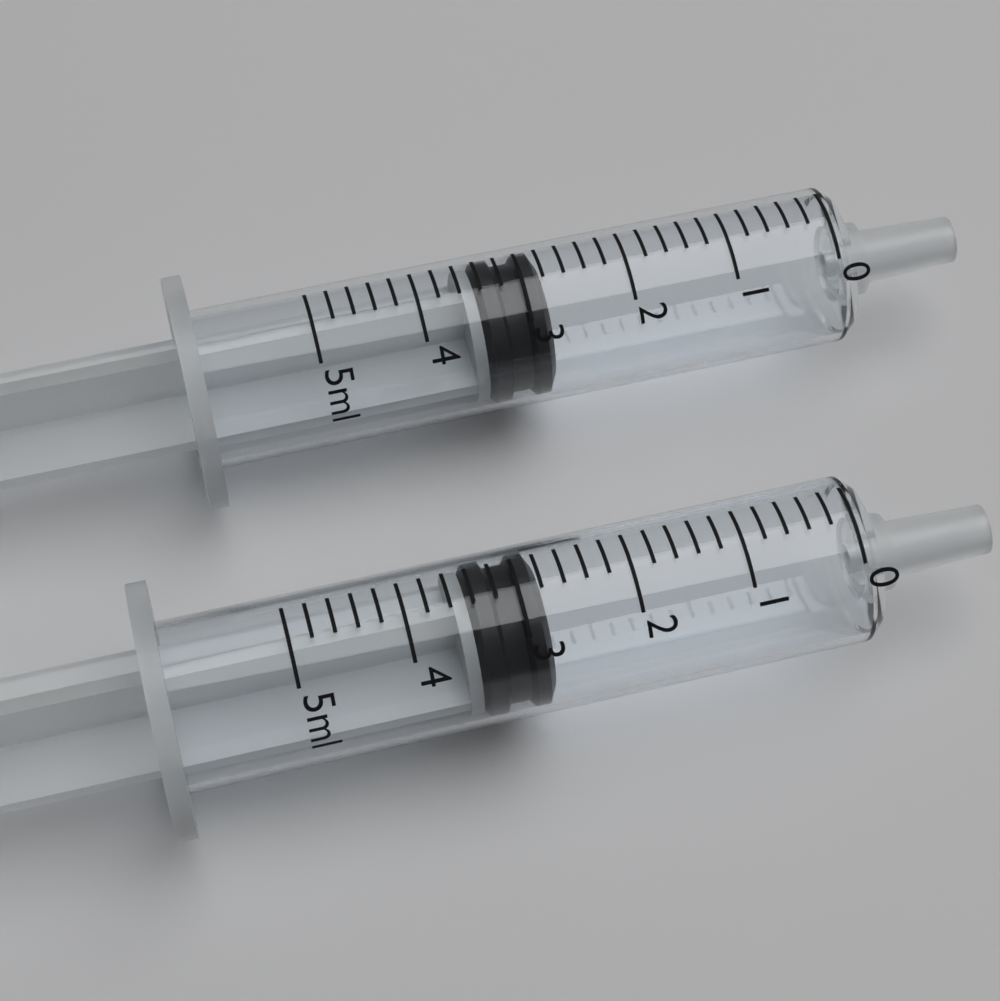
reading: 2.8 ml
